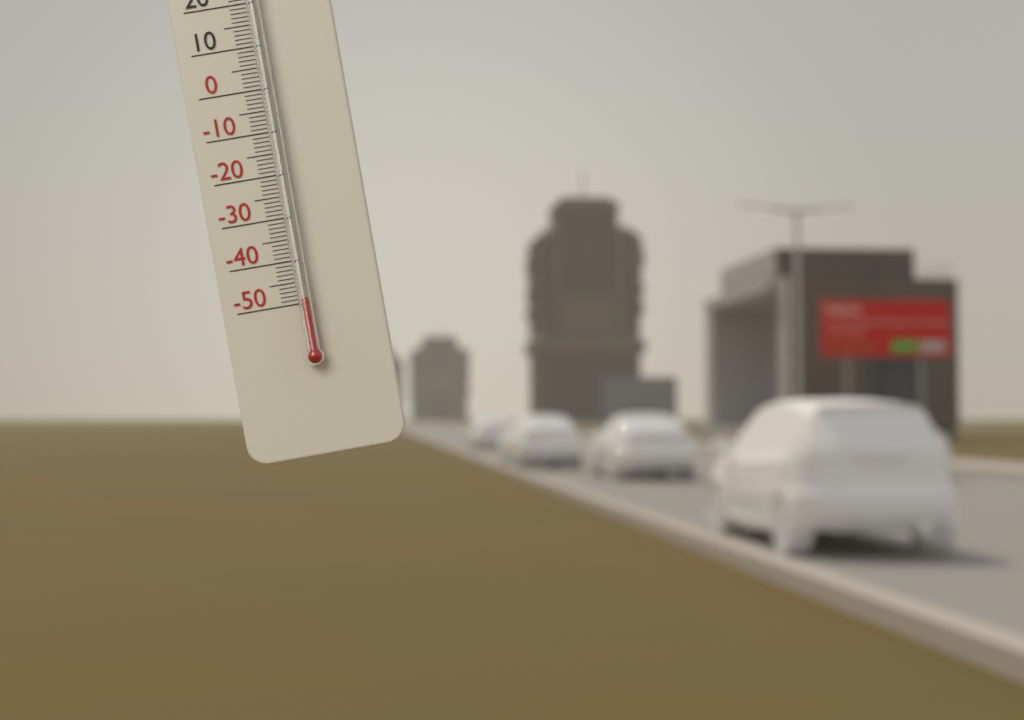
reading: -49 °C
